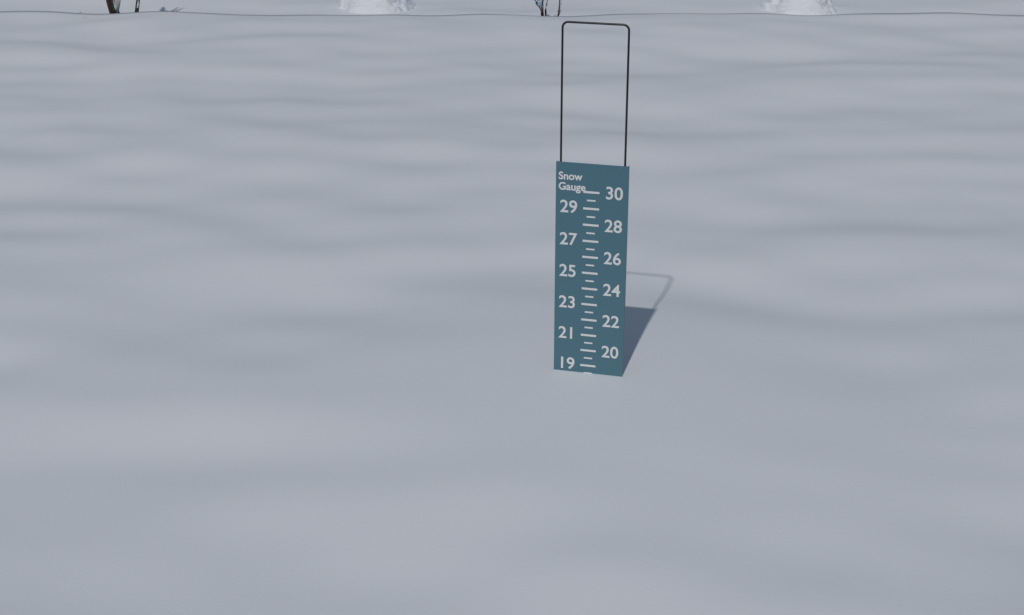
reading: 18.5 (no unit)
